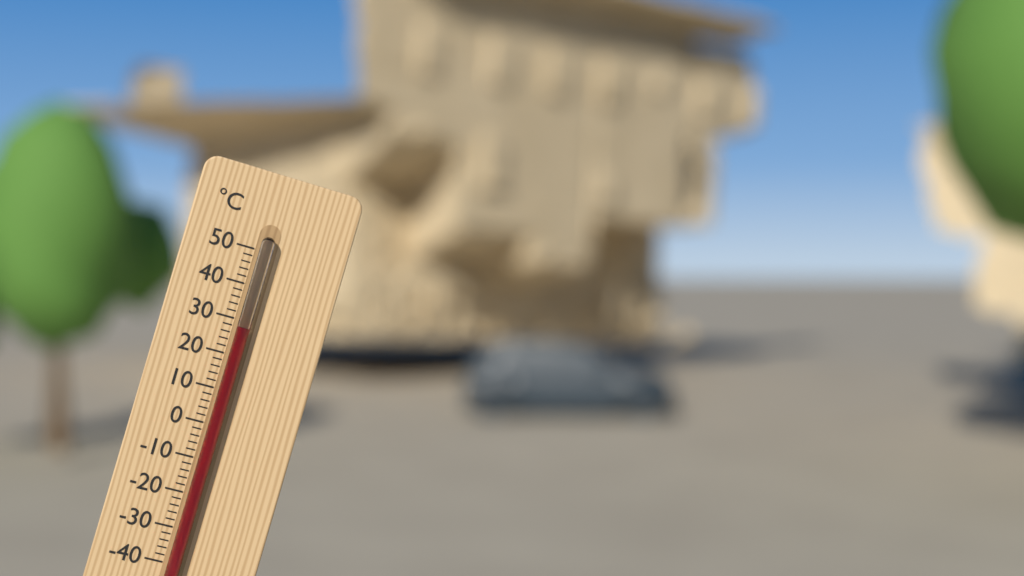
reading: 28 °C
